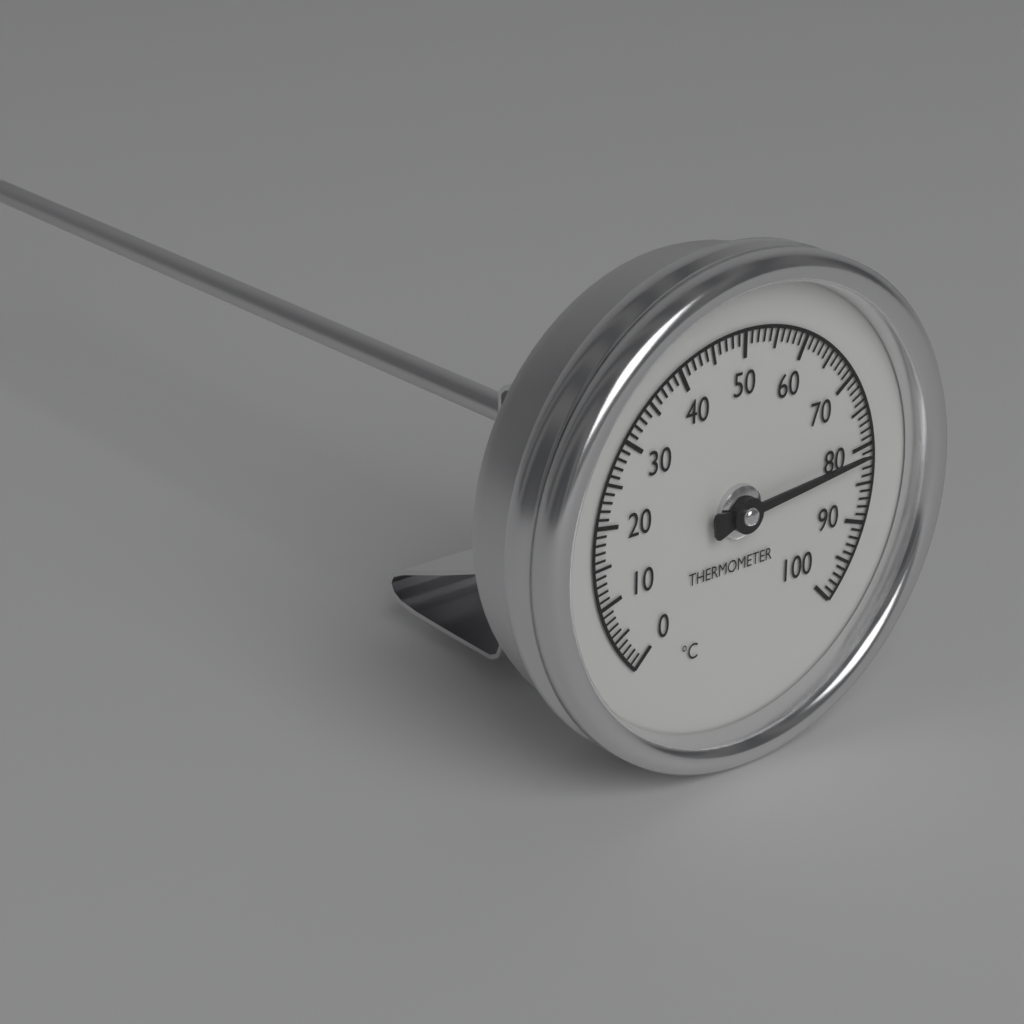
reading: 81 °C
